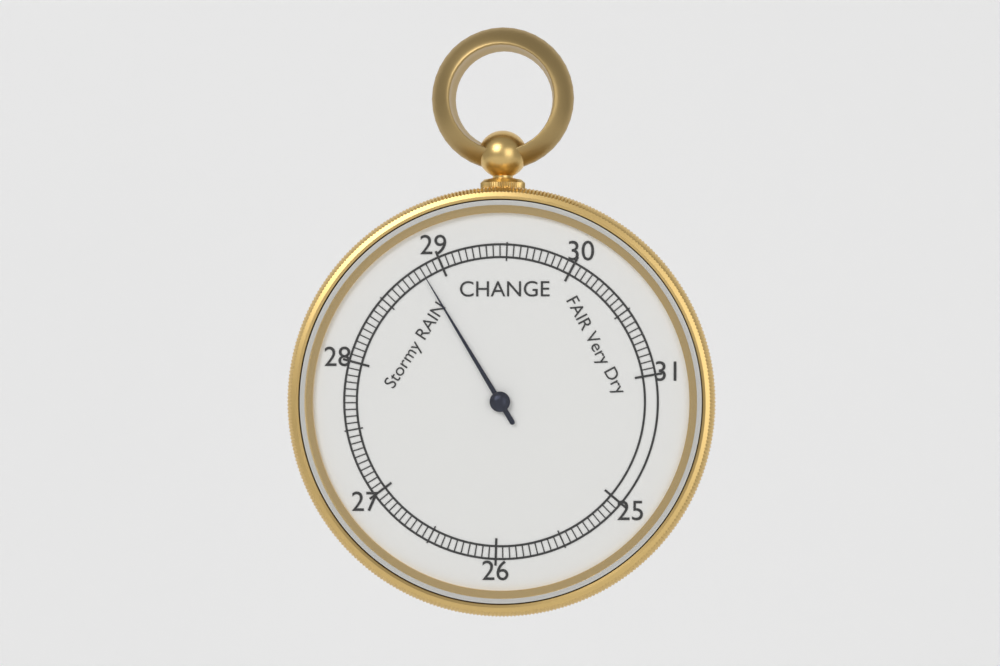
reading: 28.85 inHg
